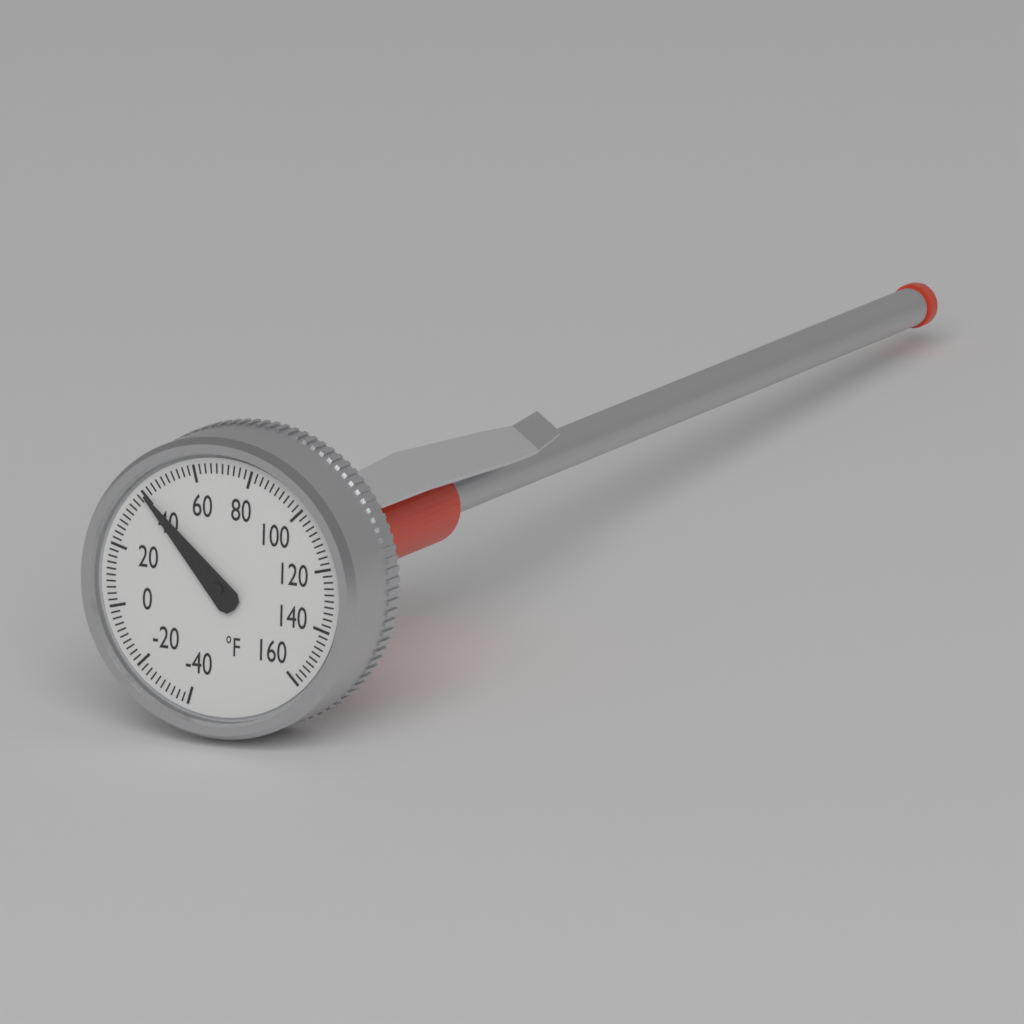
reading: 40 °F
